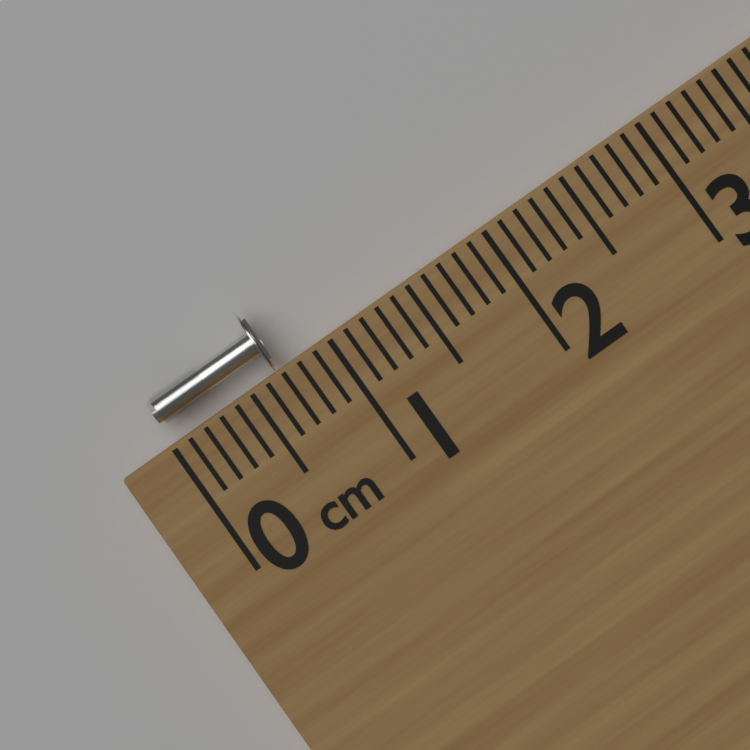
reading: 0.7 cm
